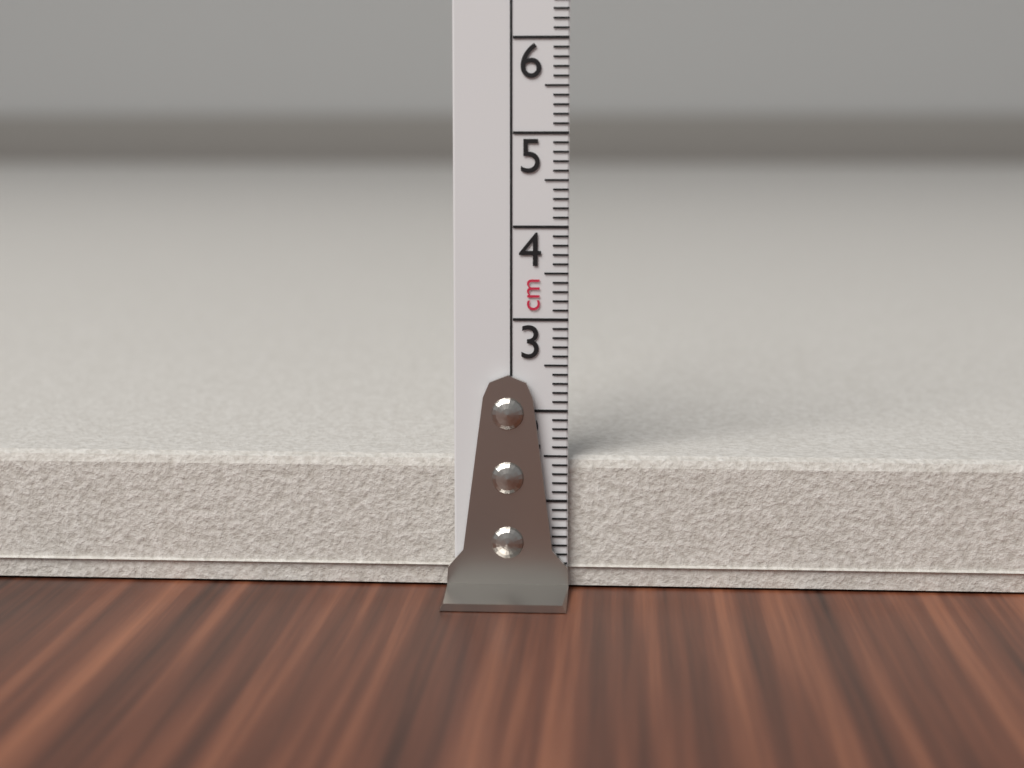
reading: 1.5 cm
